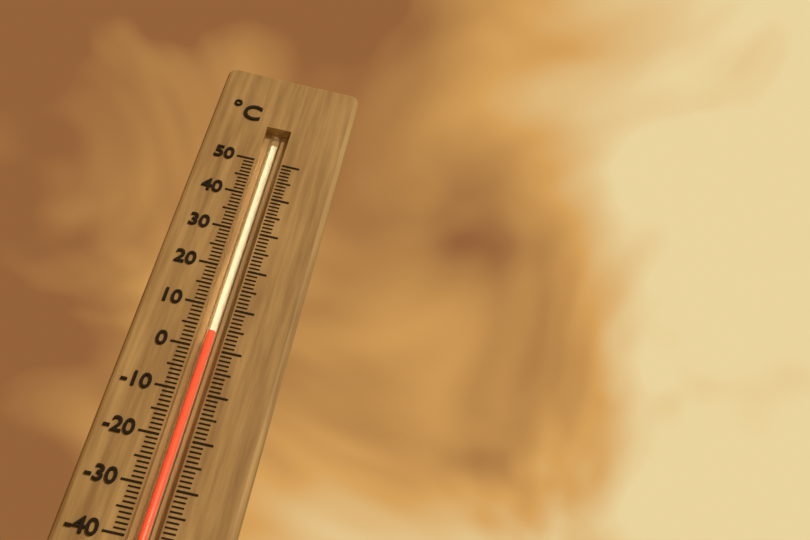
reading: 4 °C
